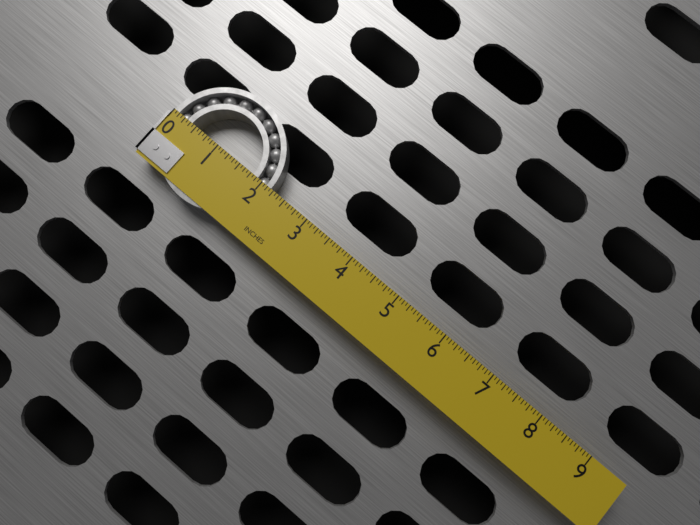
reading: 2.1875 in
